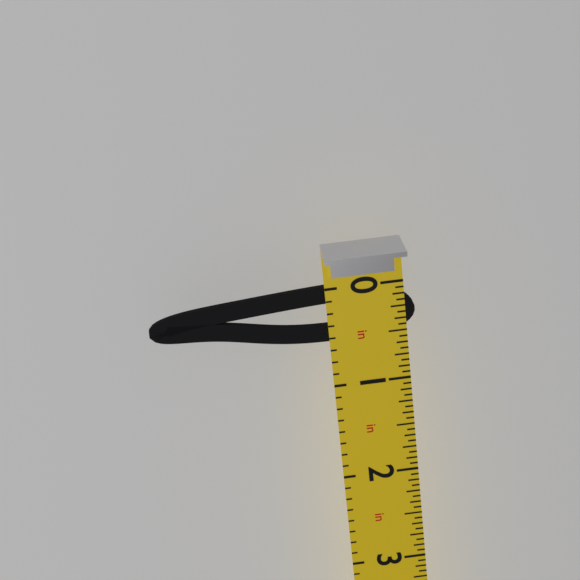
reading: 0.5625 in
